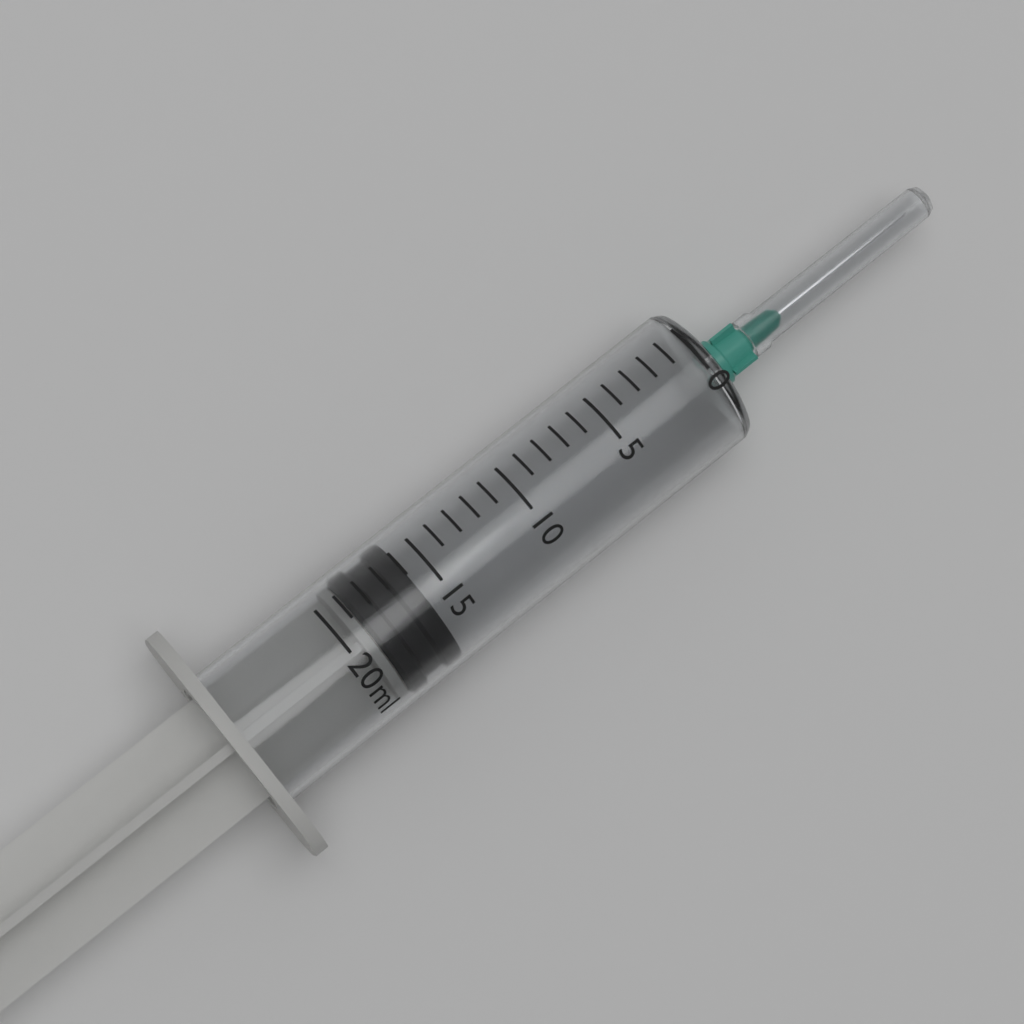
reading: 16 ml
